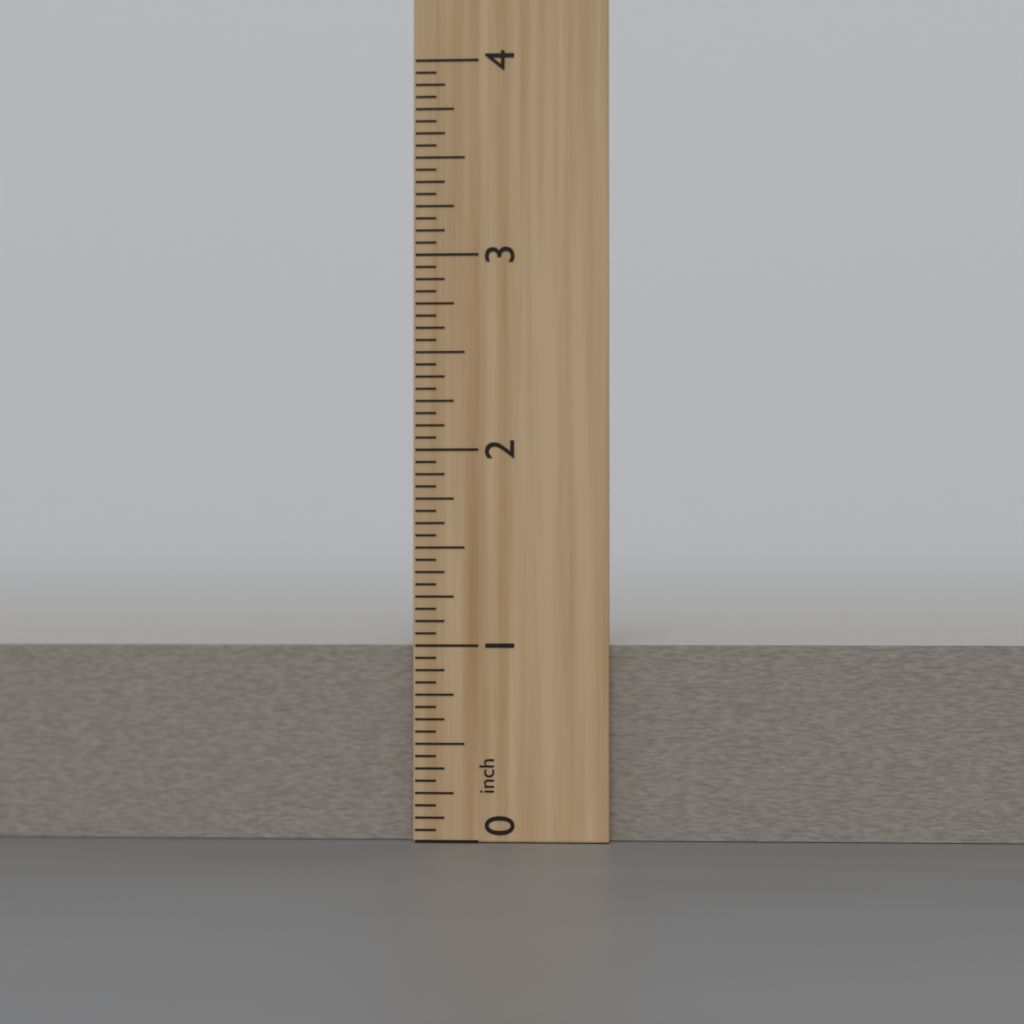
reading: 1.0000 inch
